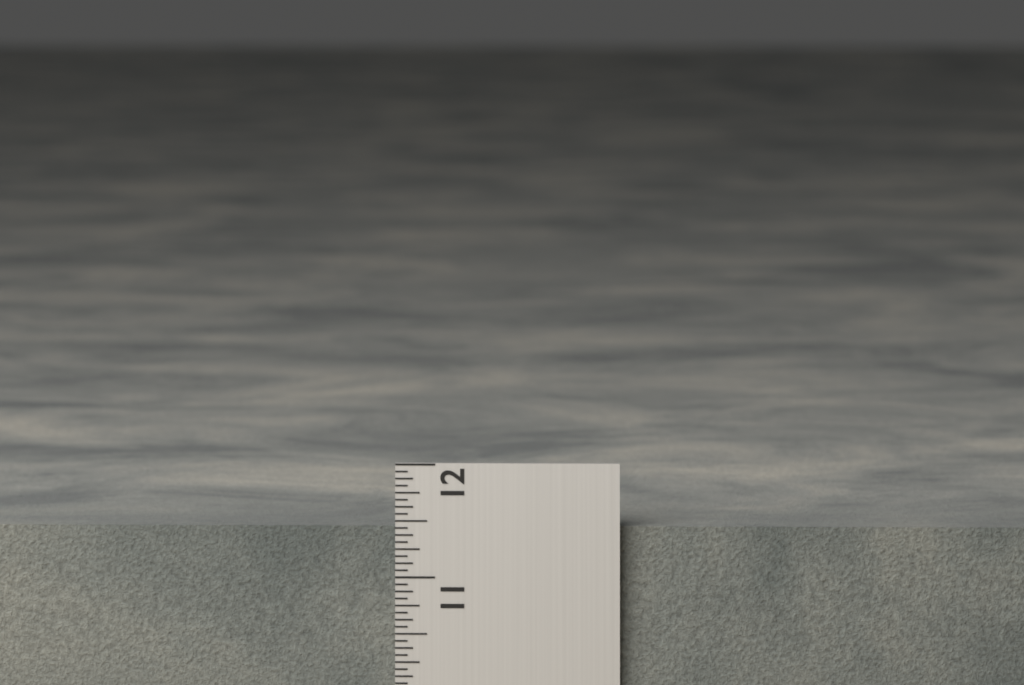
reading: 11.4375 in
